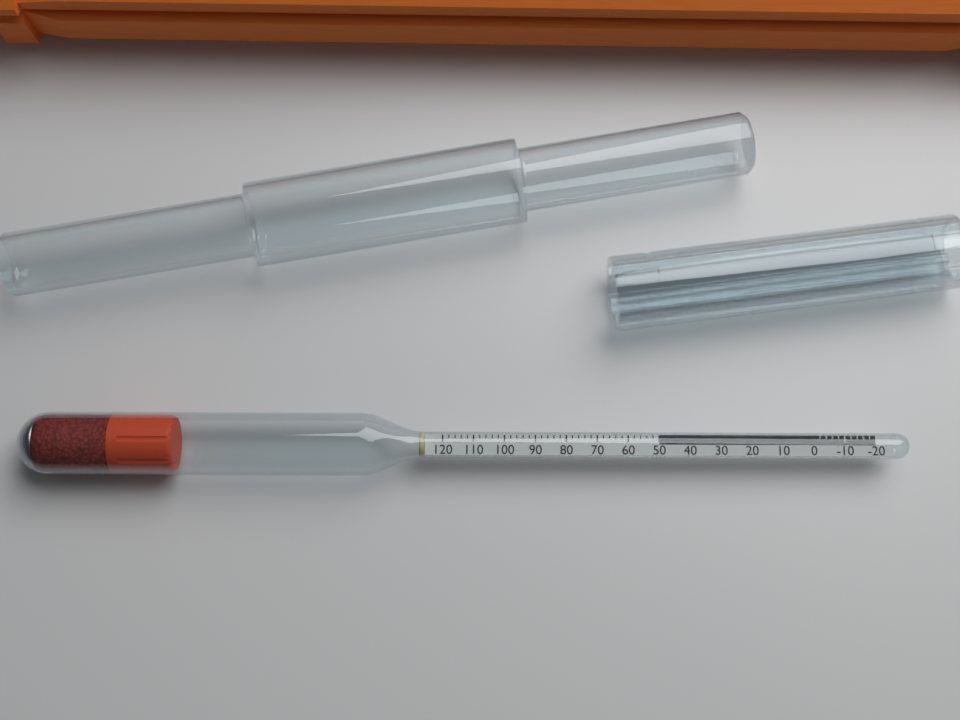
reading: 50 (no unit)
